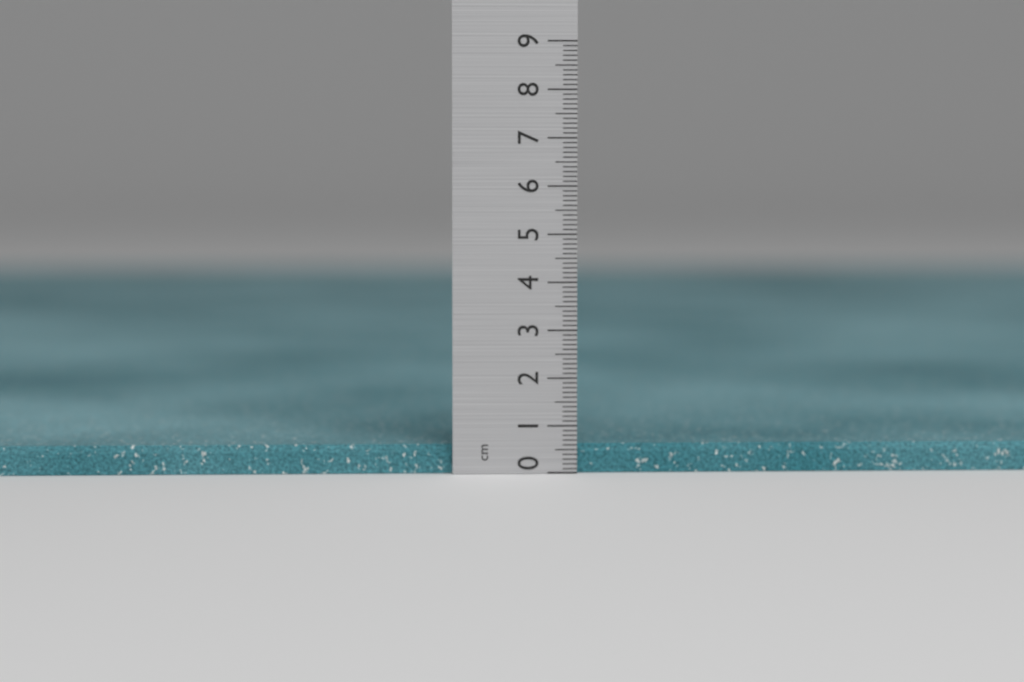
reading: 0.6 cm
